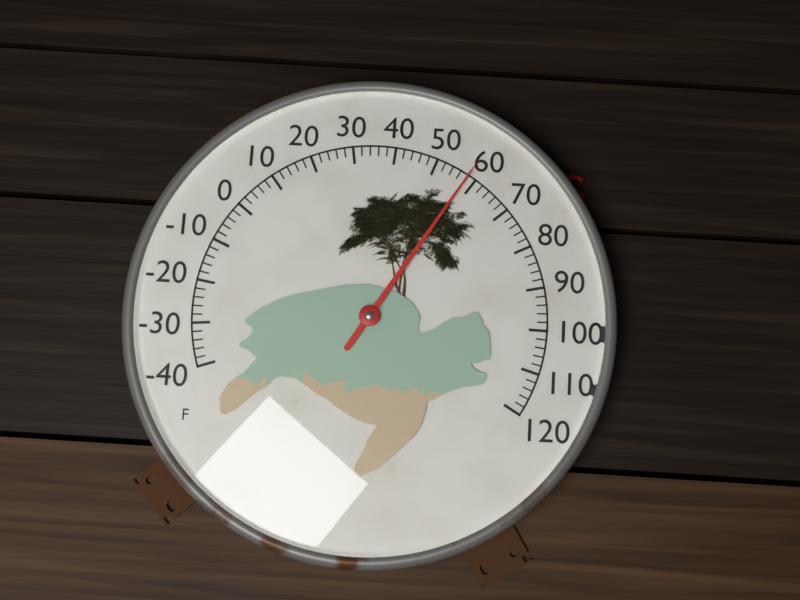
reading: 58 °F
